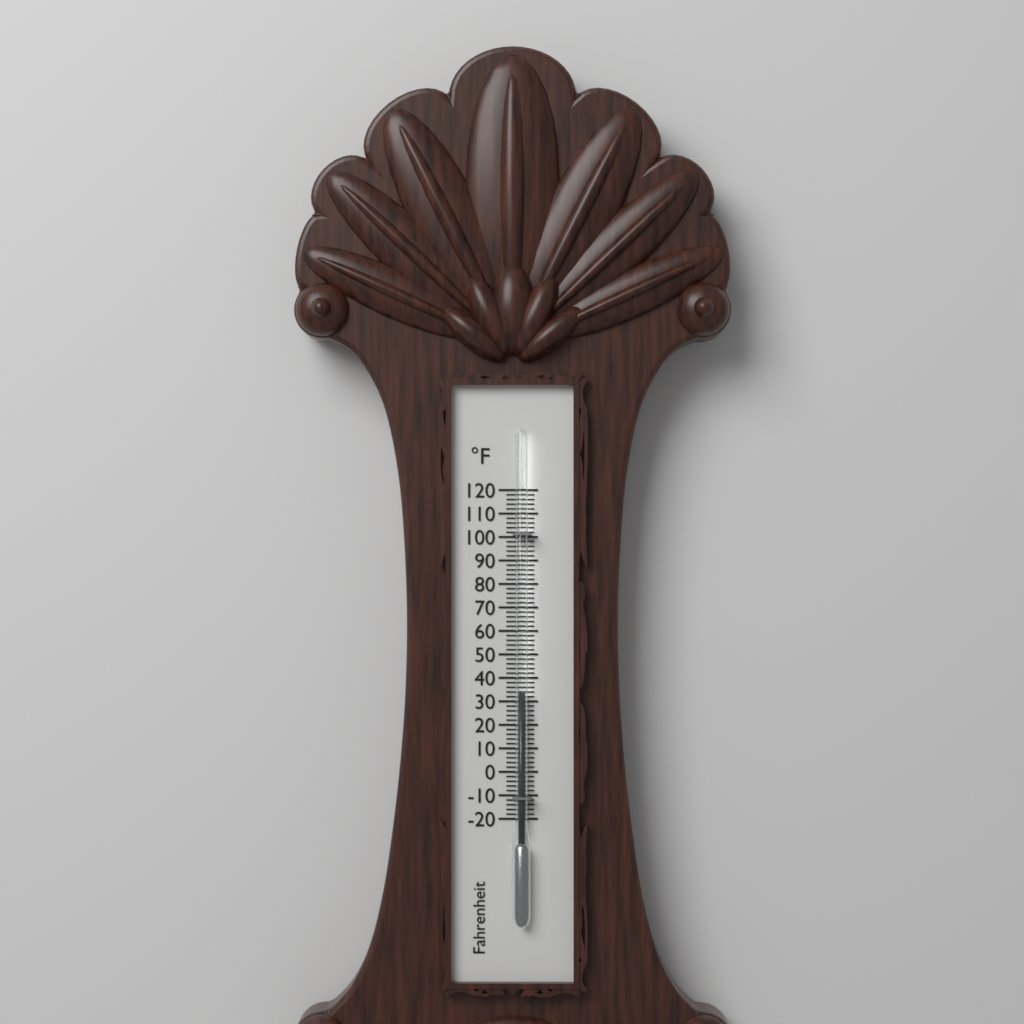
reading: 34 °F
